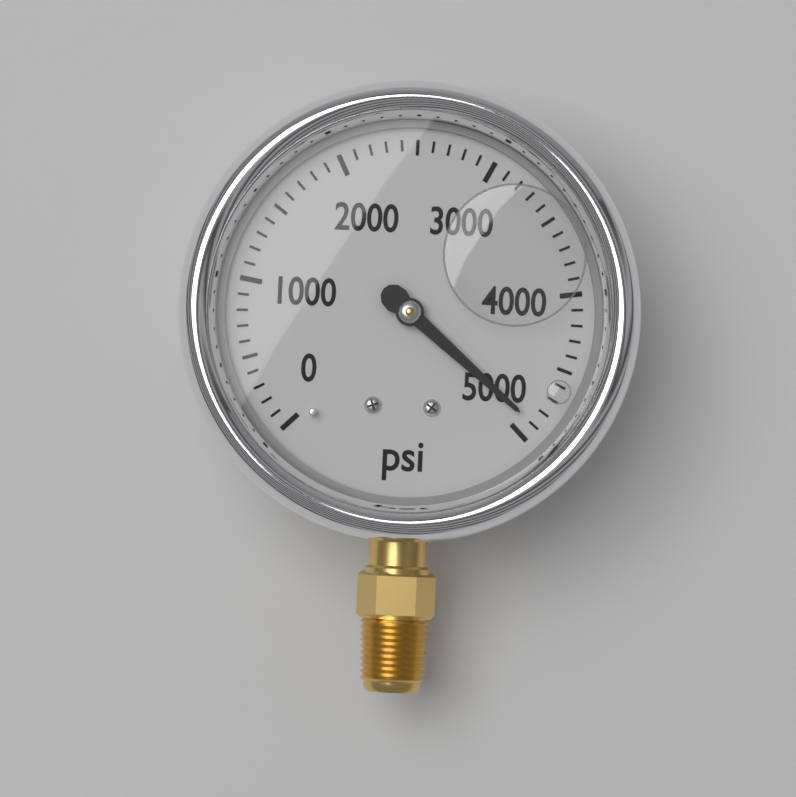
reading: 4900 psi
